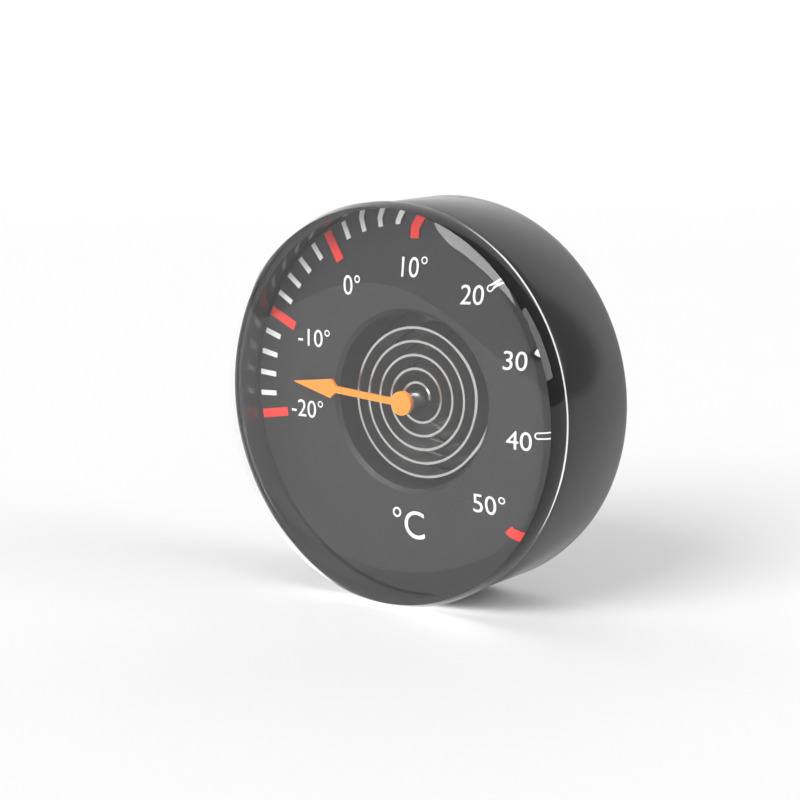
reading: -16 °C
